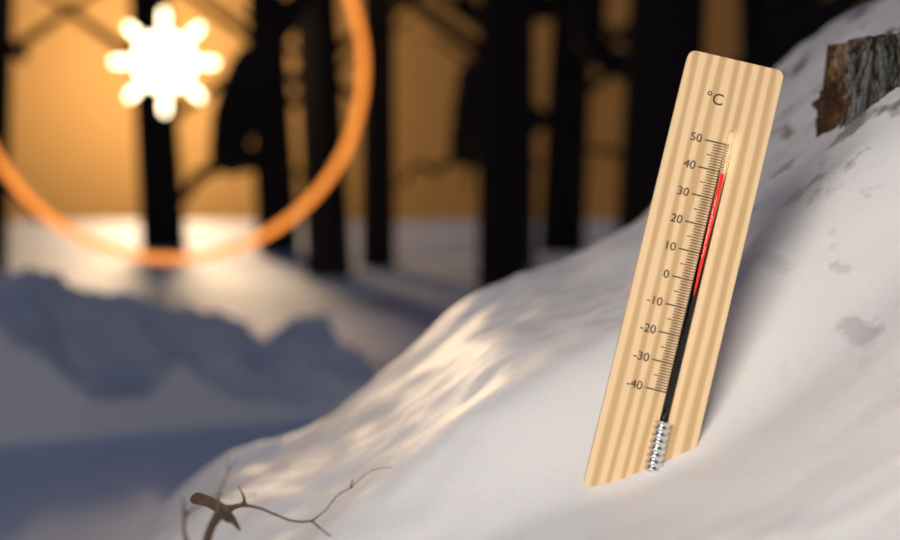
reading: 39 °C
